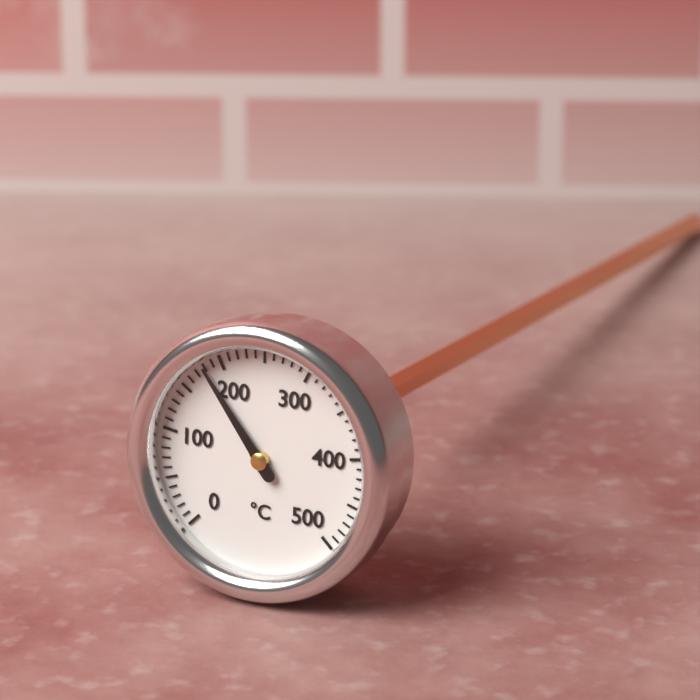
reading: 180 °C
